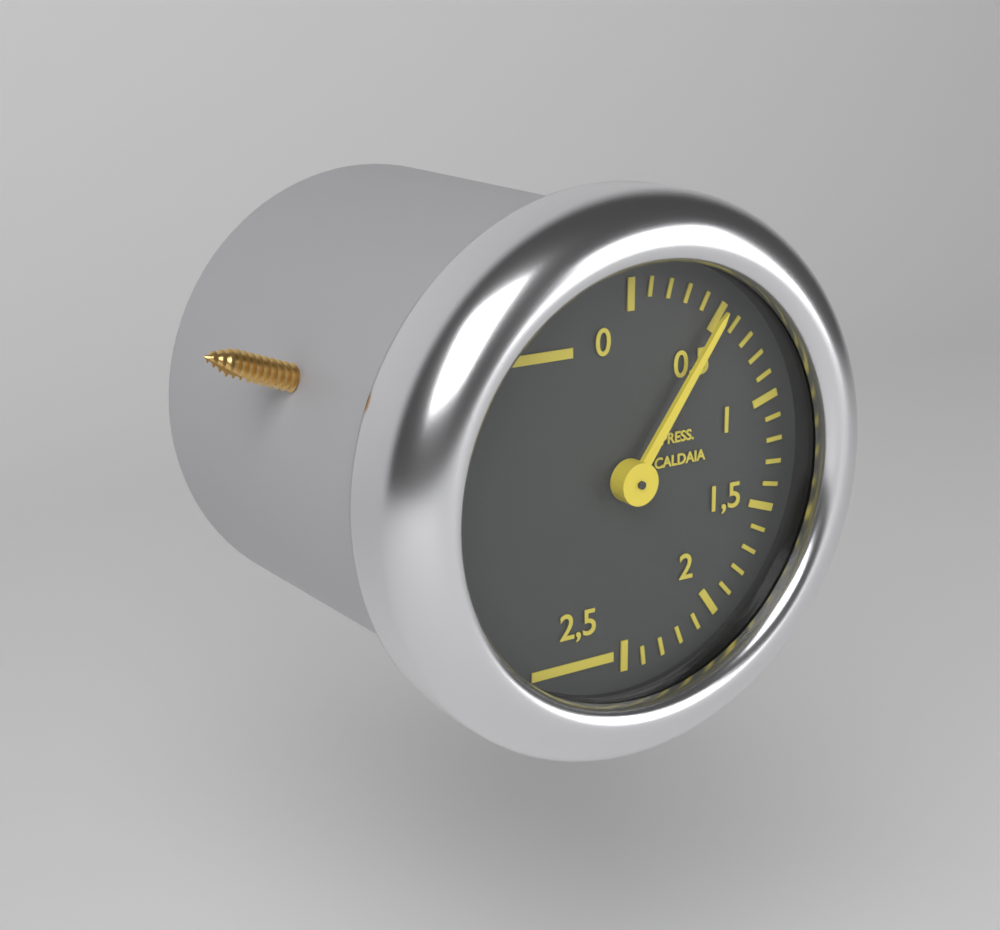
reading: 0.5 (no unit)
